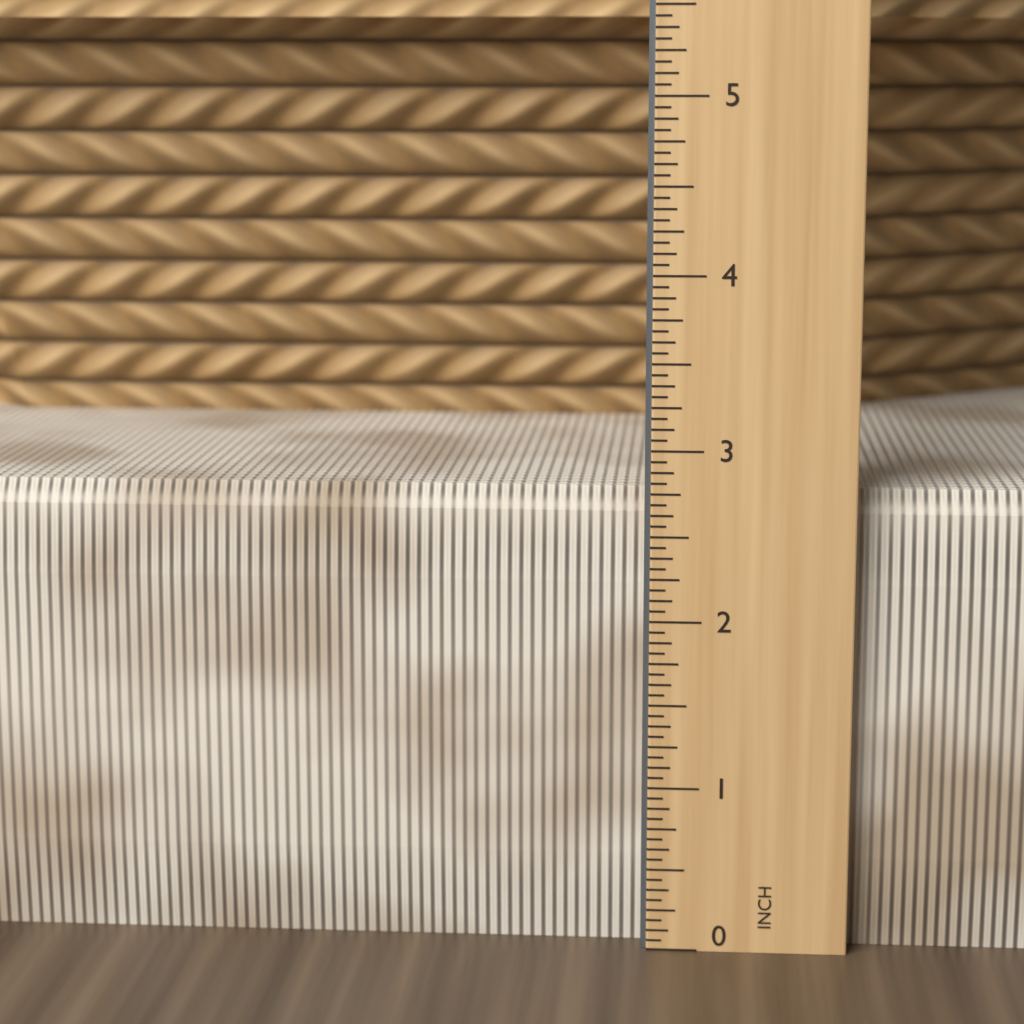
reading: 2.7500 in
